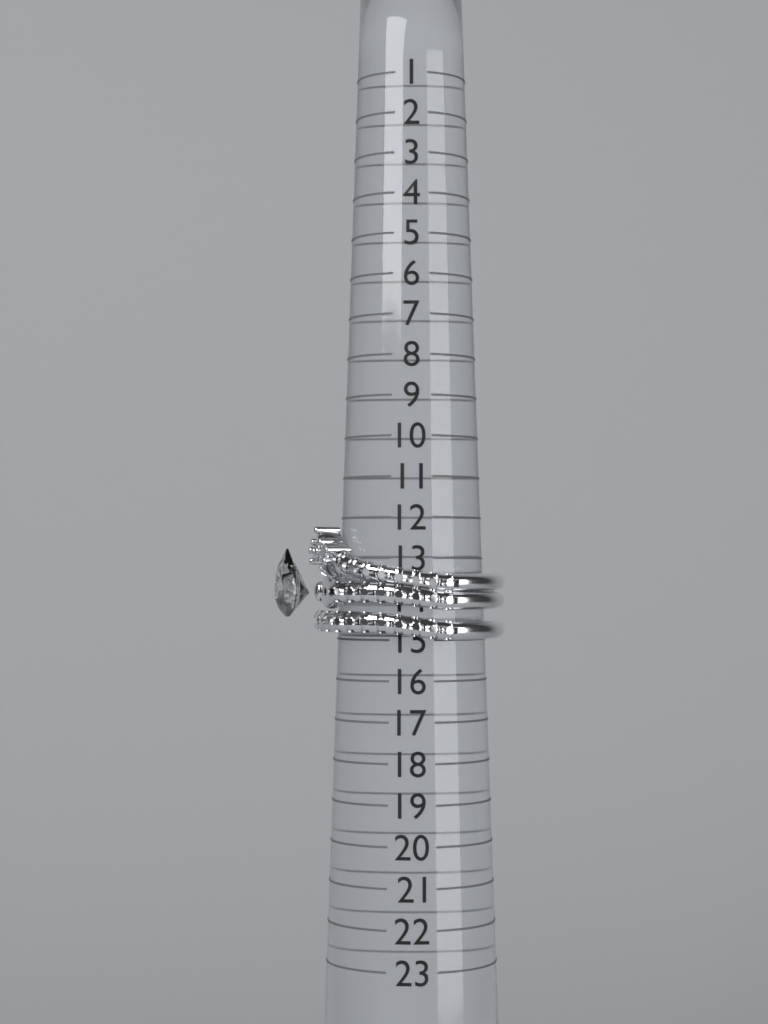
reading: 15 (no unit)
